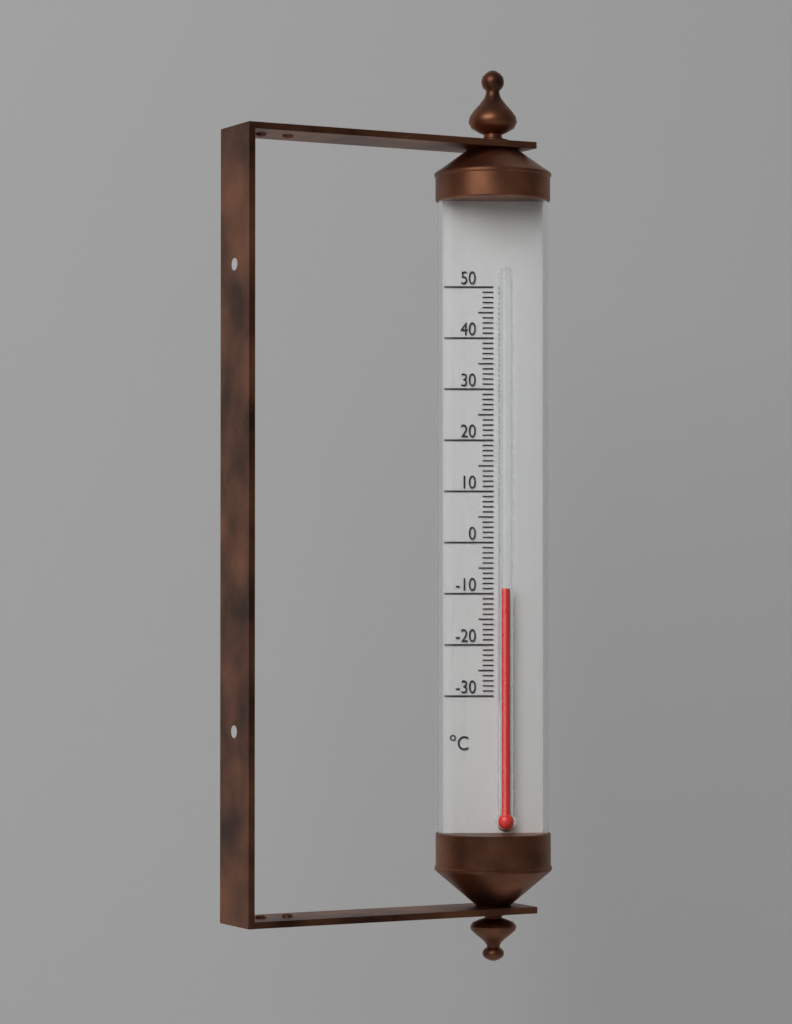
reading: -9 °C
